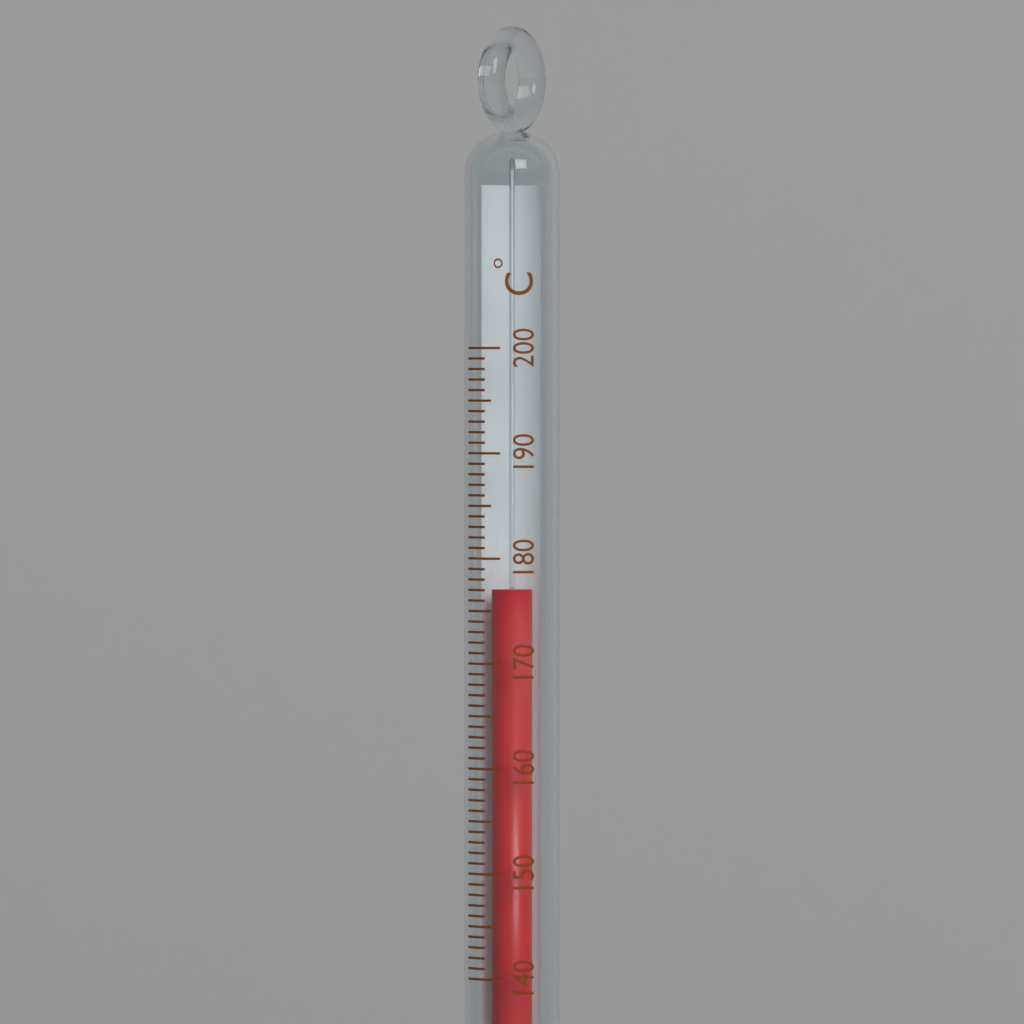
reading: 177 °C
